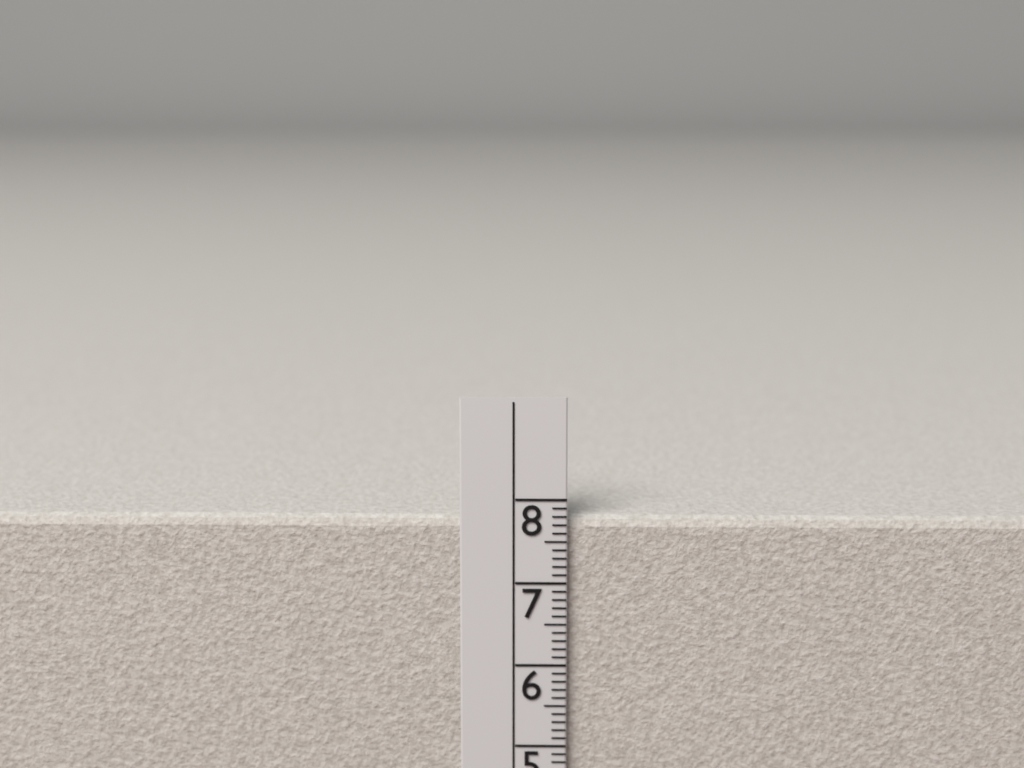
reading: 7.8 cm
